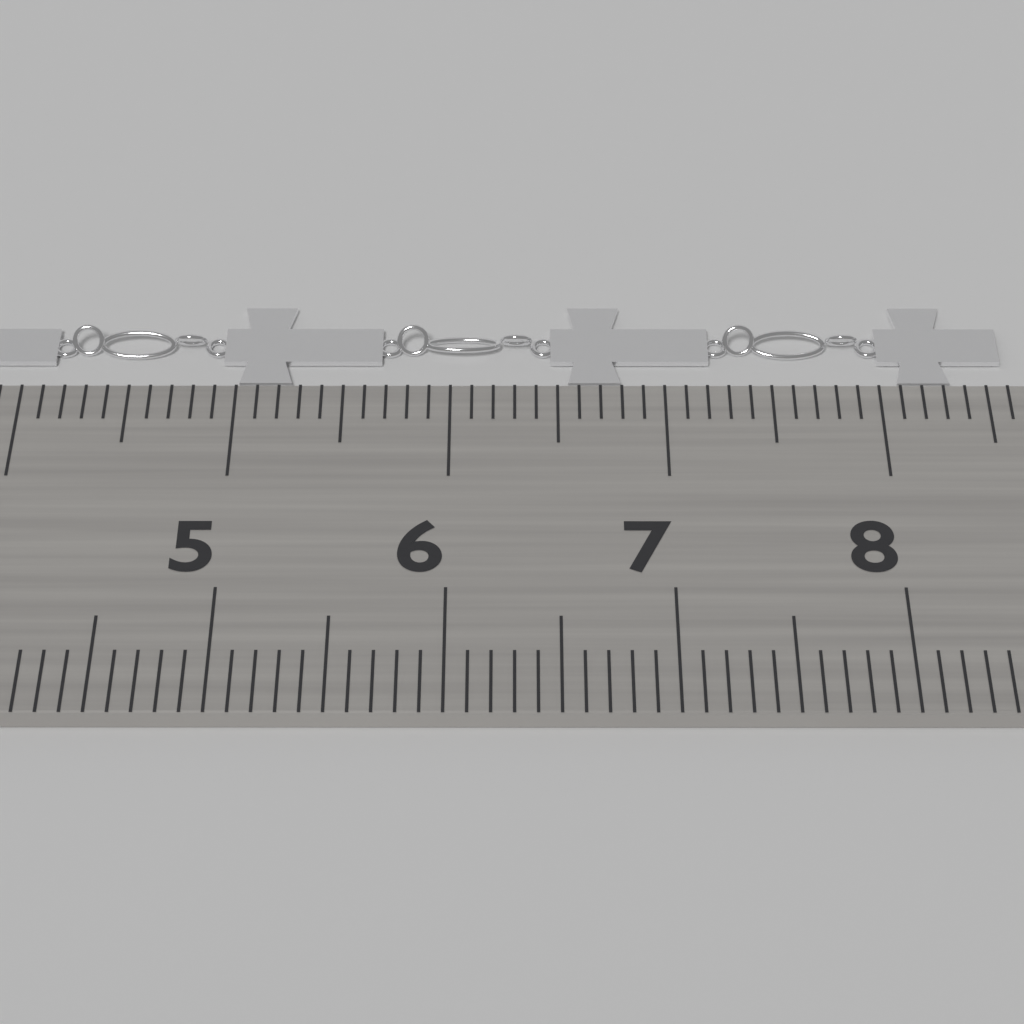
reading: 8.6 cm
